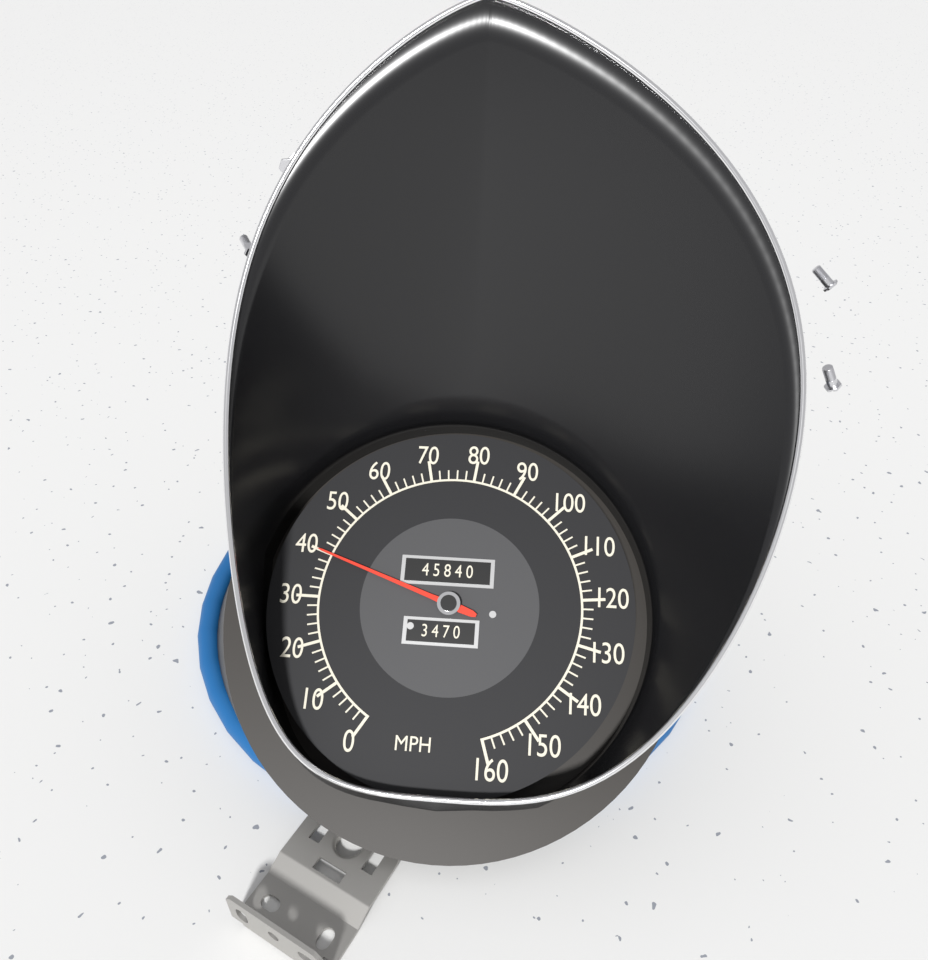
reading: 40 MPH
